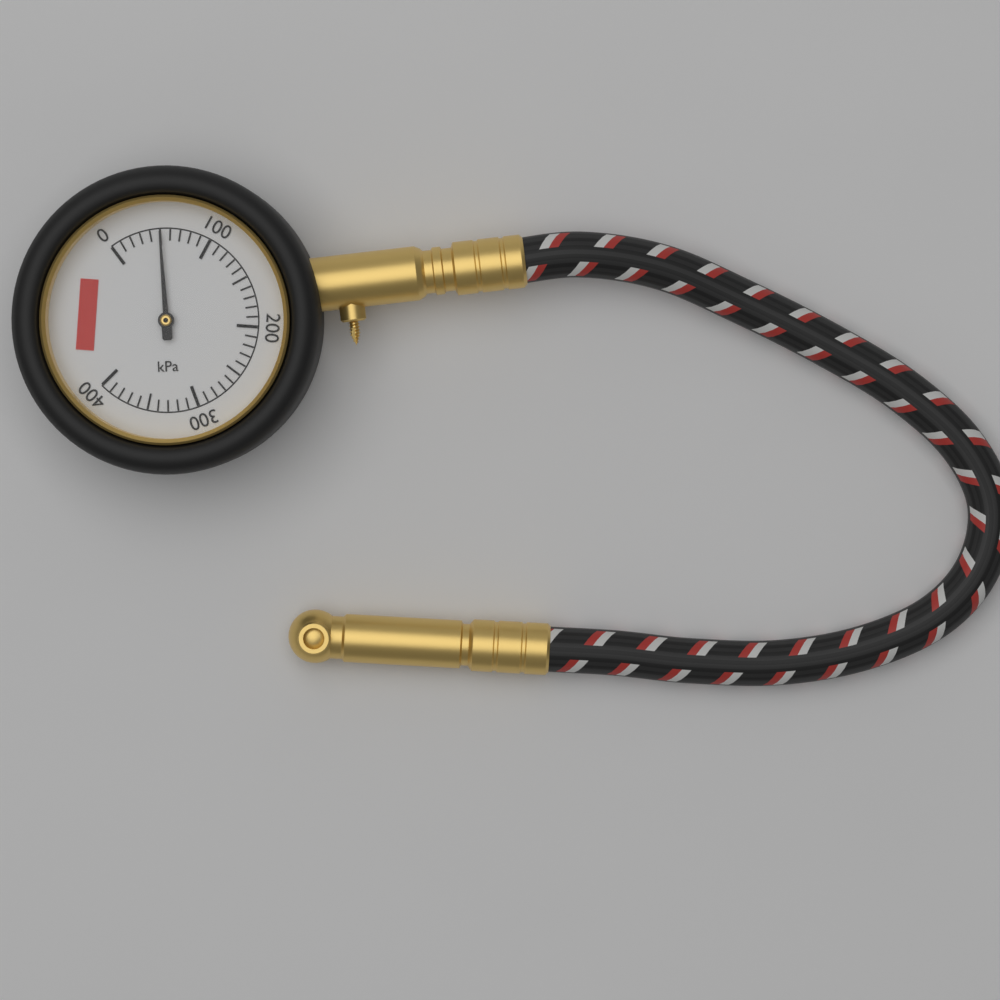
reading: 50 kPa
